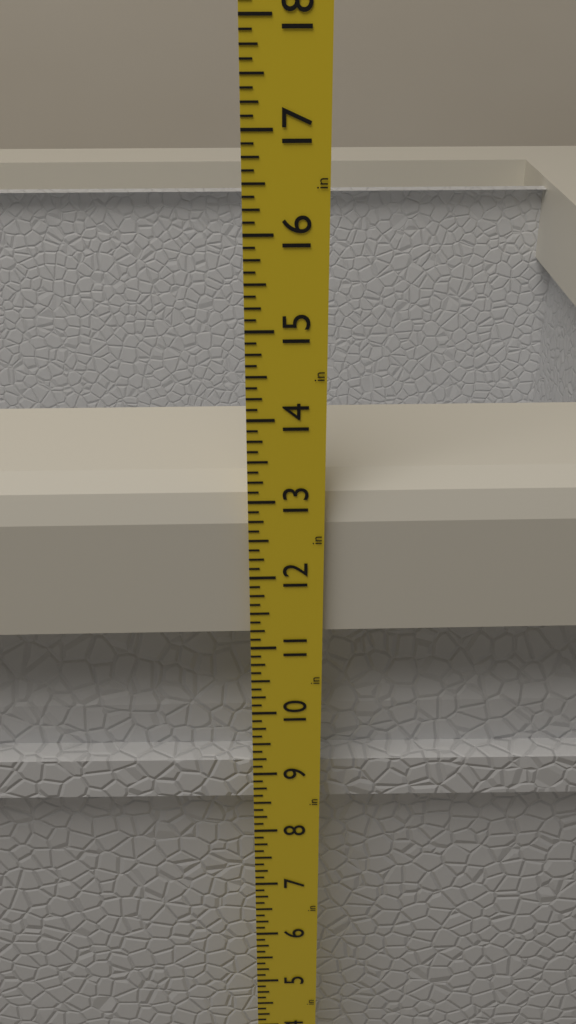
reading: 13.125 in
